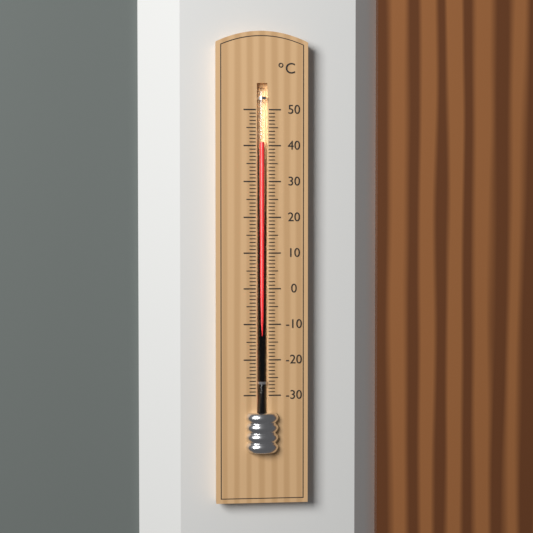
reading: 41 °C
